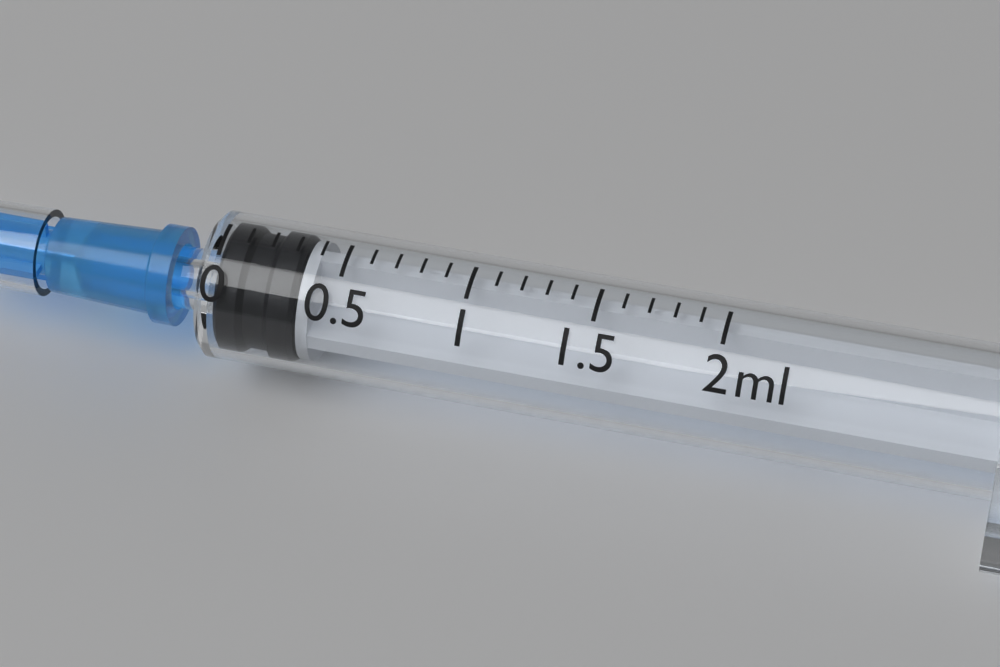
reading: 0.0 ml
